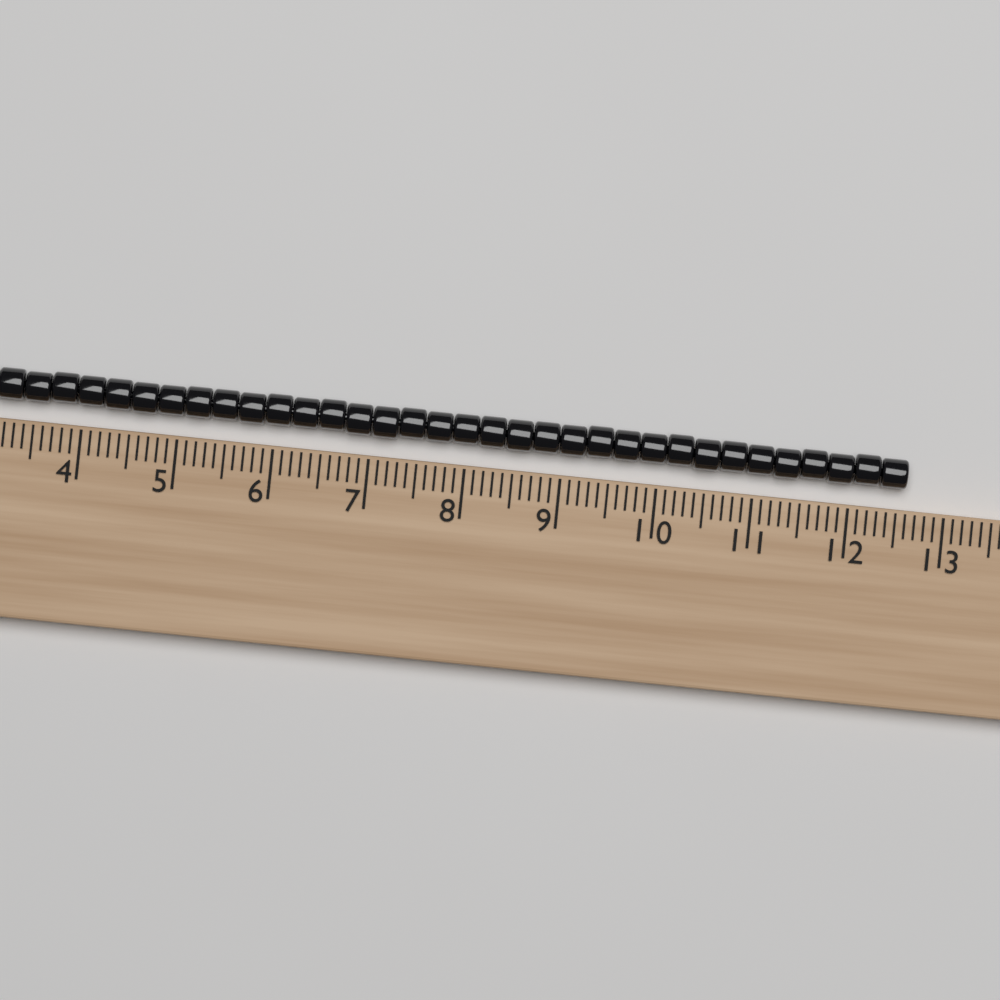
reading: 12.6 (no unit)
